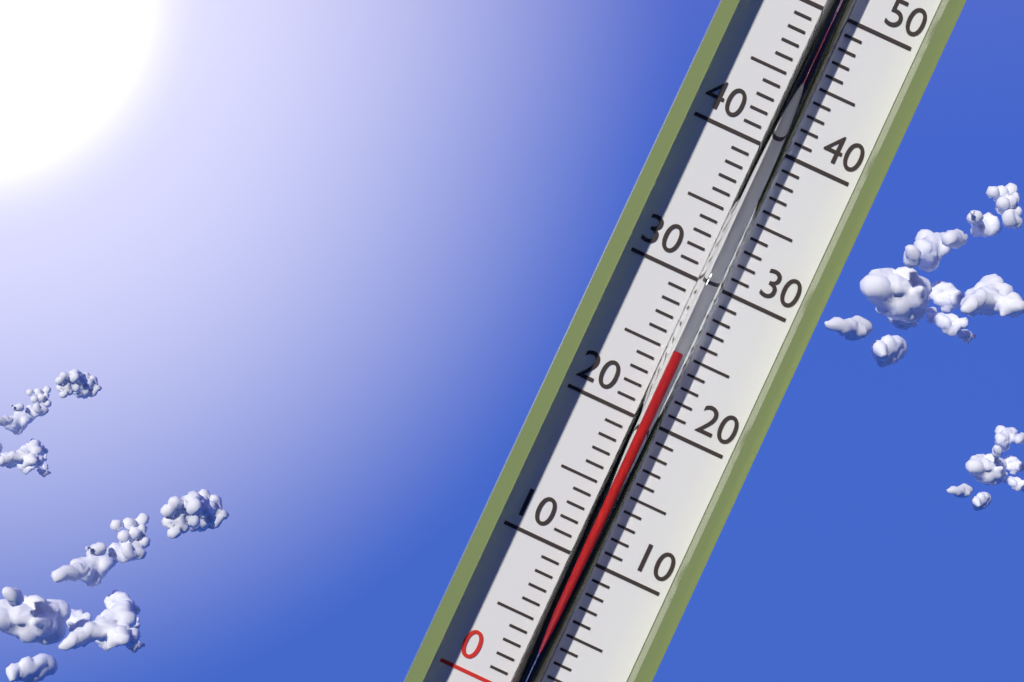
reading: 25 °C
